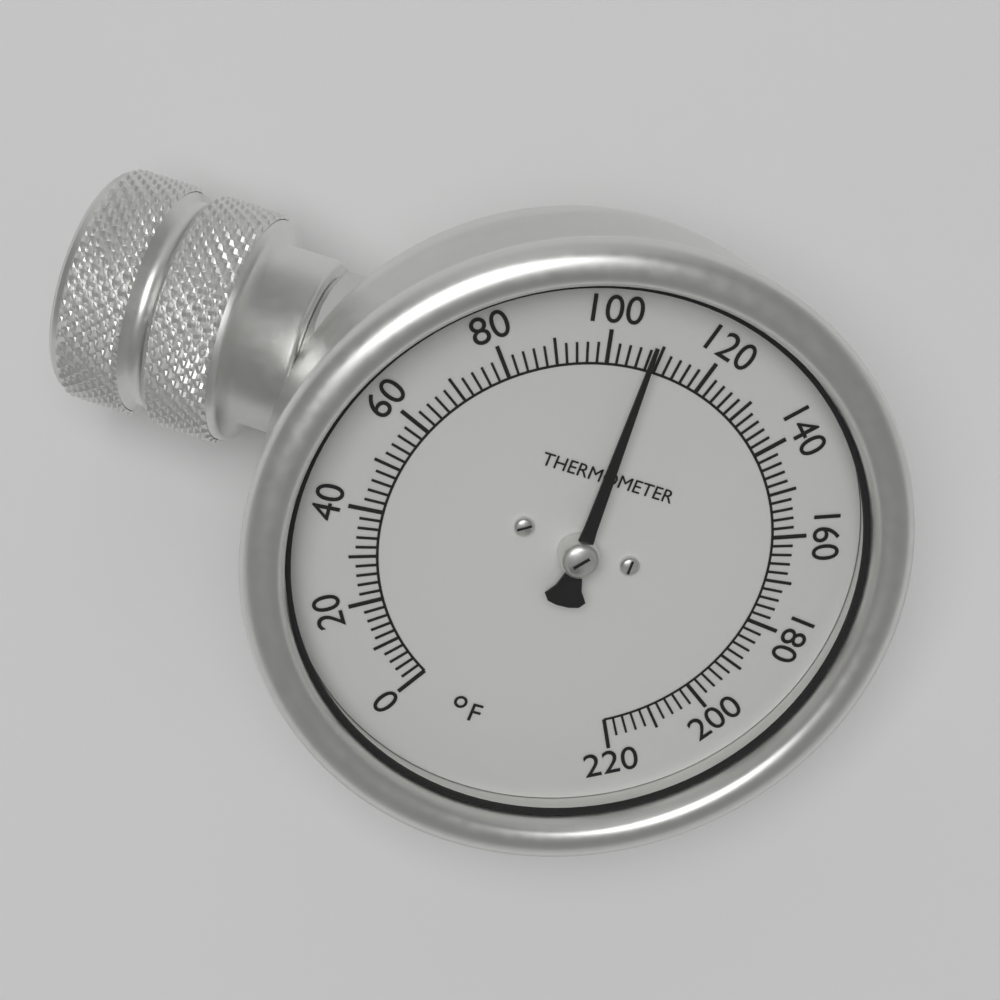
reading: 108 °F
